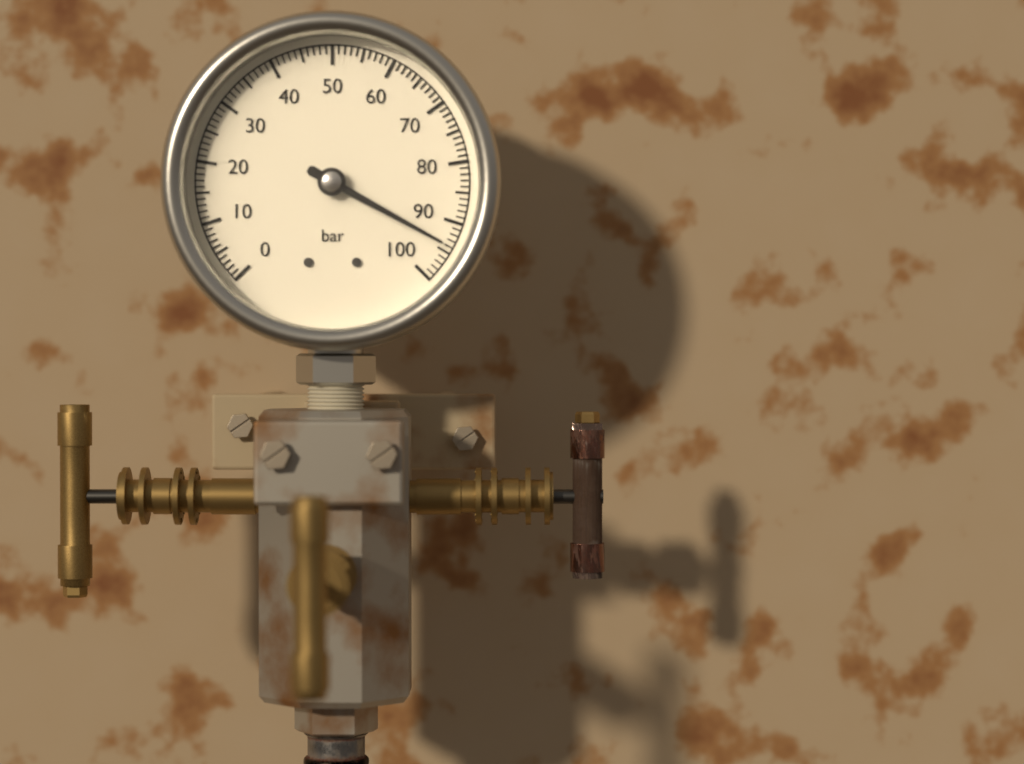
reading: 94 bar
